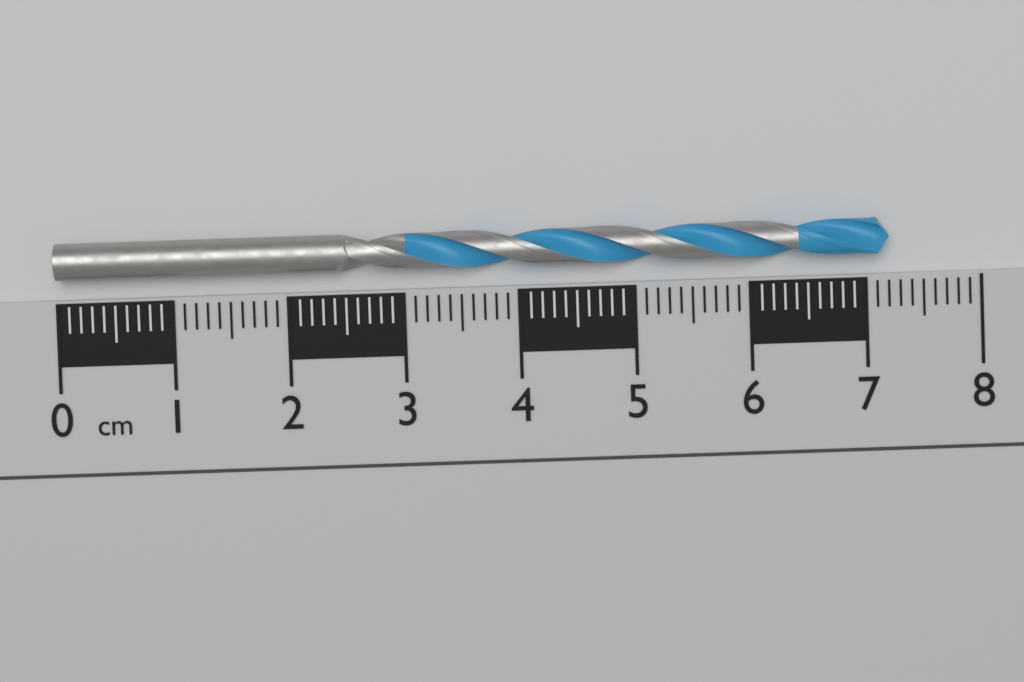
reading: 7.2 cm
